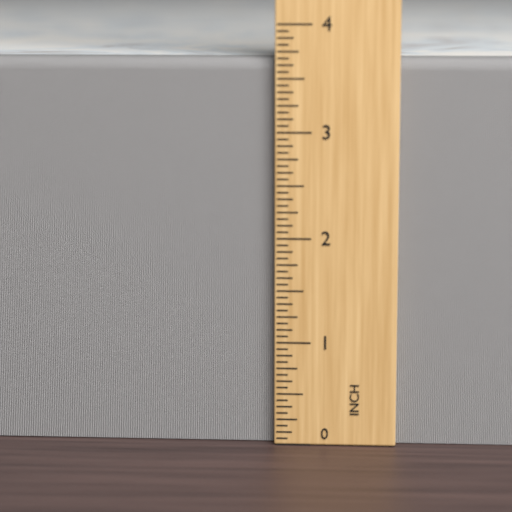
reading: 3.6875 in
